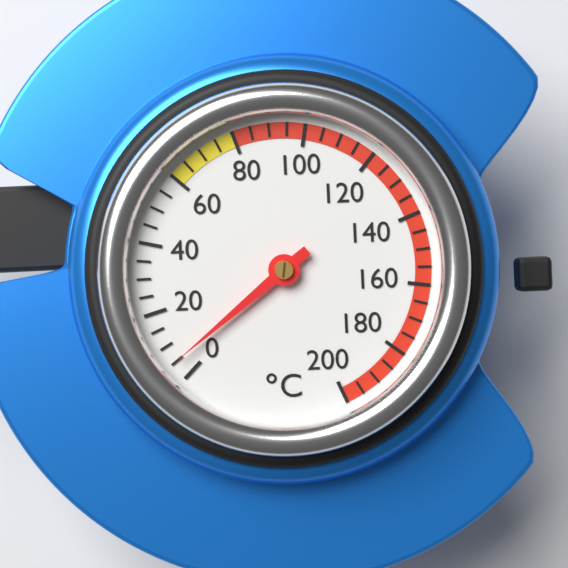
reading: 5 °C
